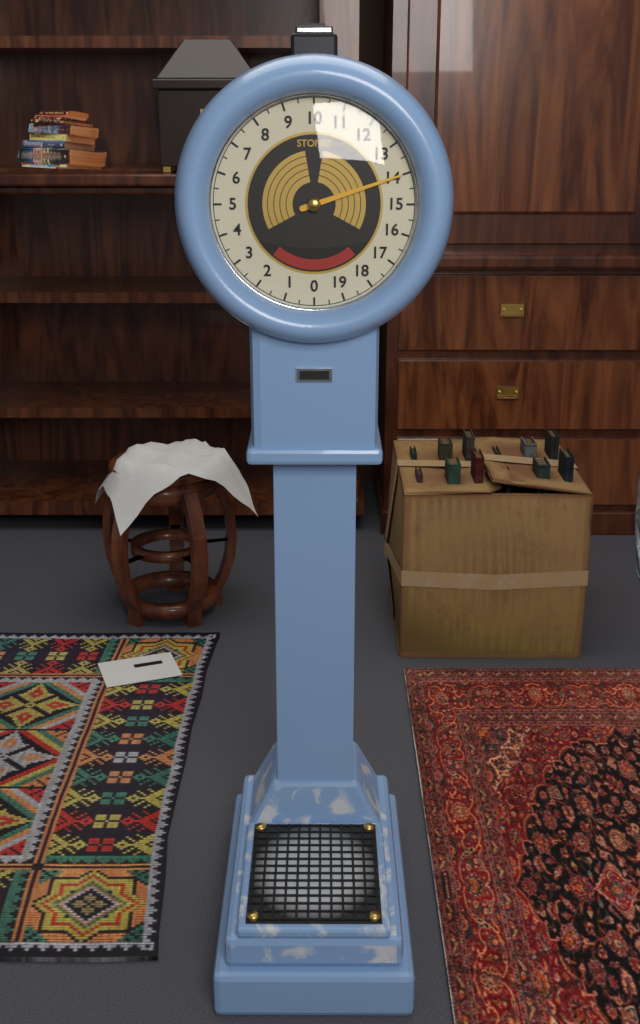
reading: 14.0 stones
